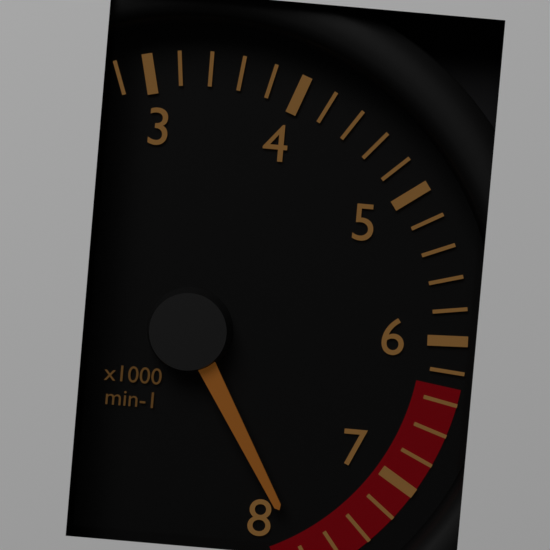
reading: 7800 min-1
